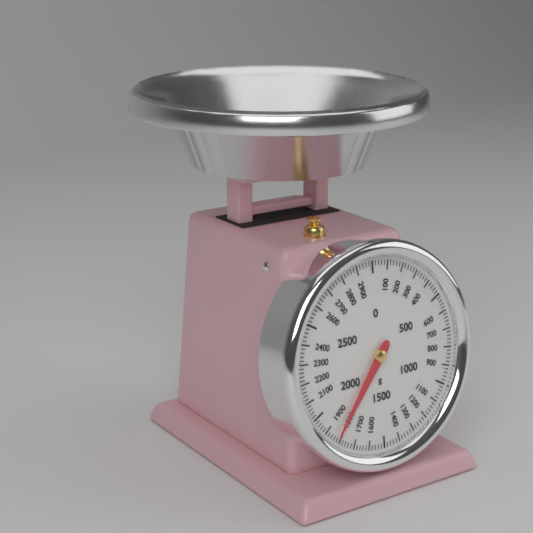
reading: 1820 g
